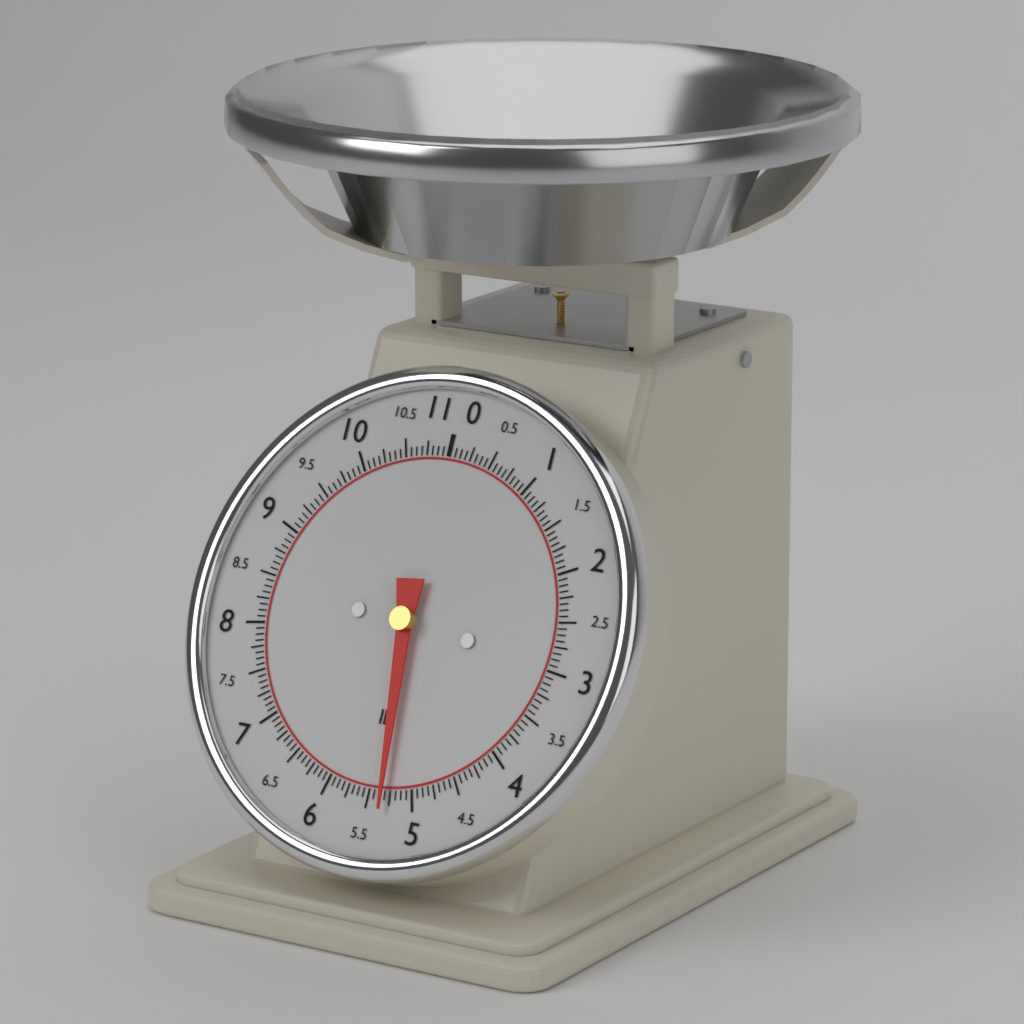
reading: 5.3125 lb
